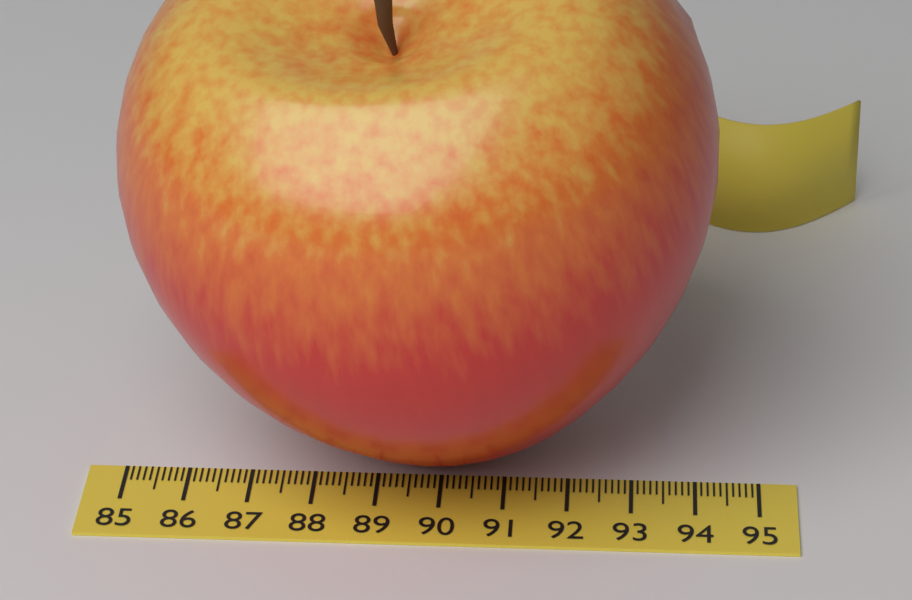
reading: 94.2 (no unit)
